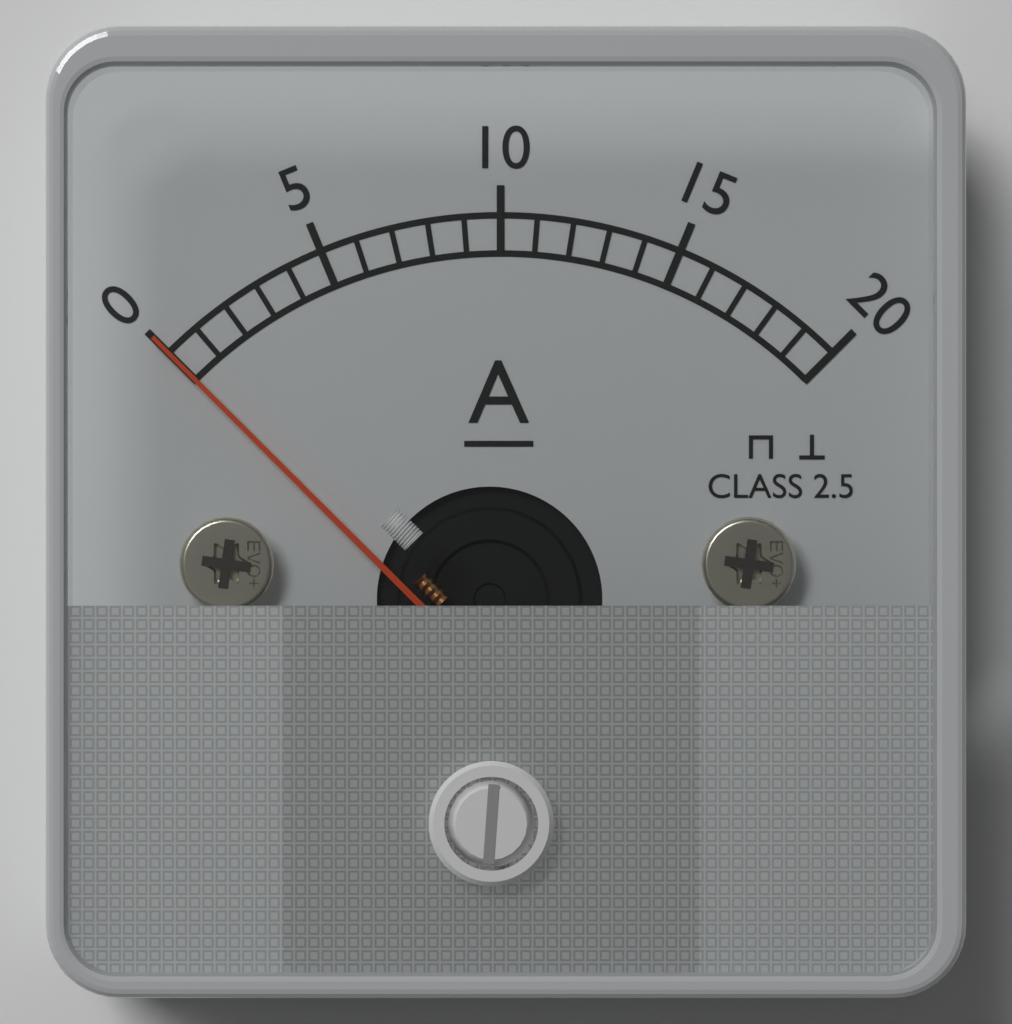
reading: 0 A
